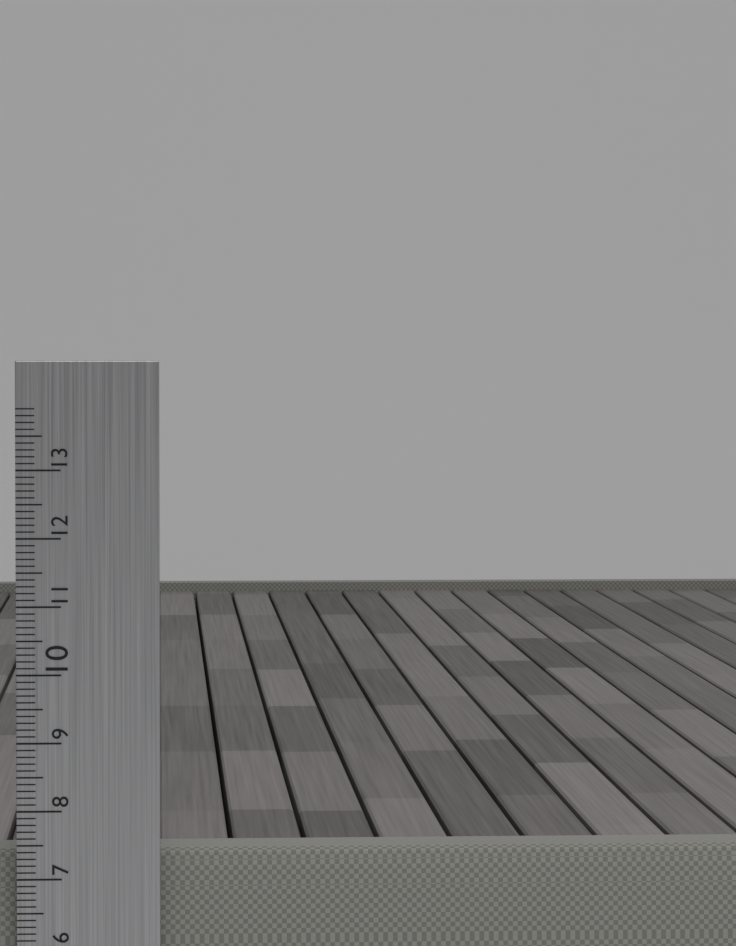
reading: 7.4 cm
